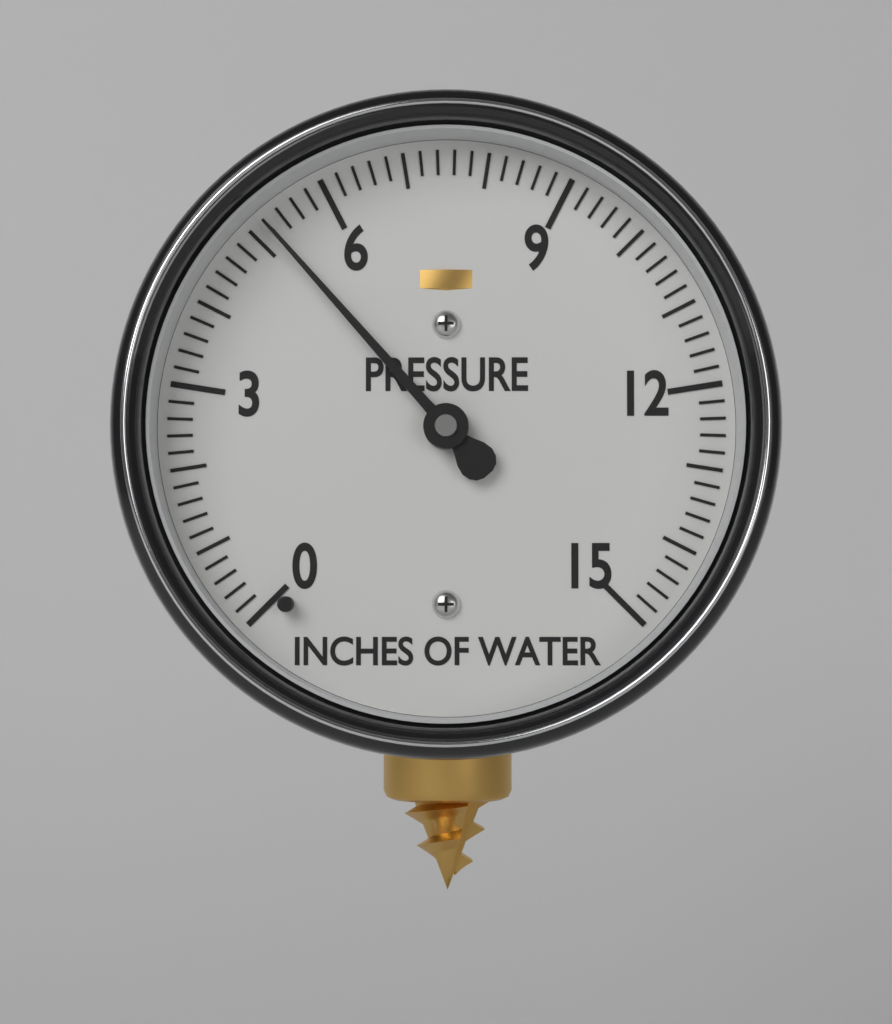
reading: 5.2 inches of water
